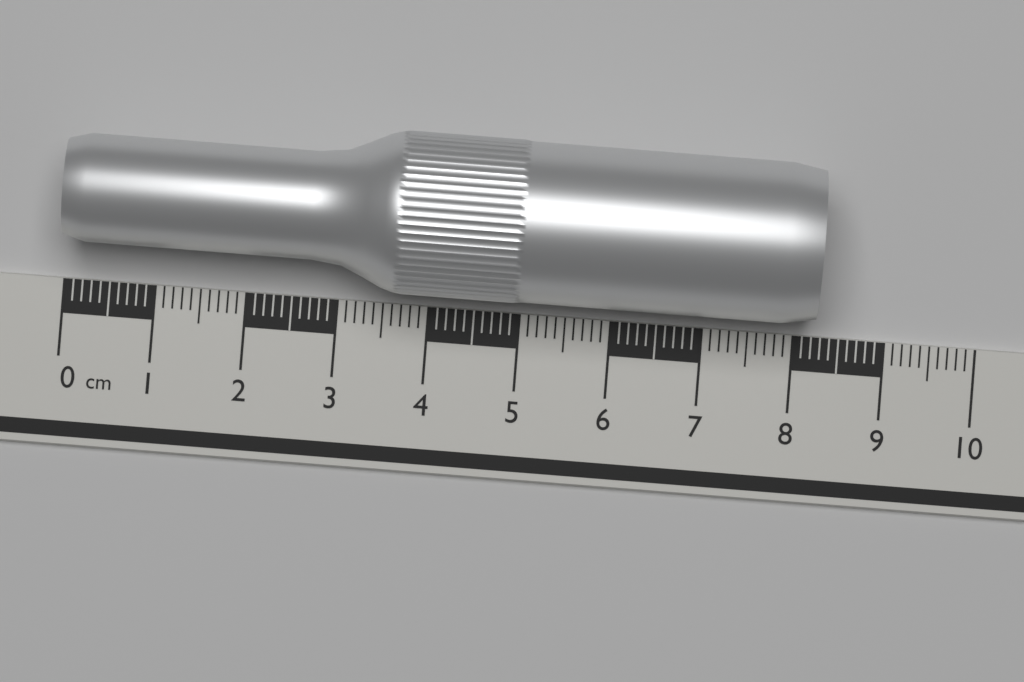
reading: 8.2 cm
